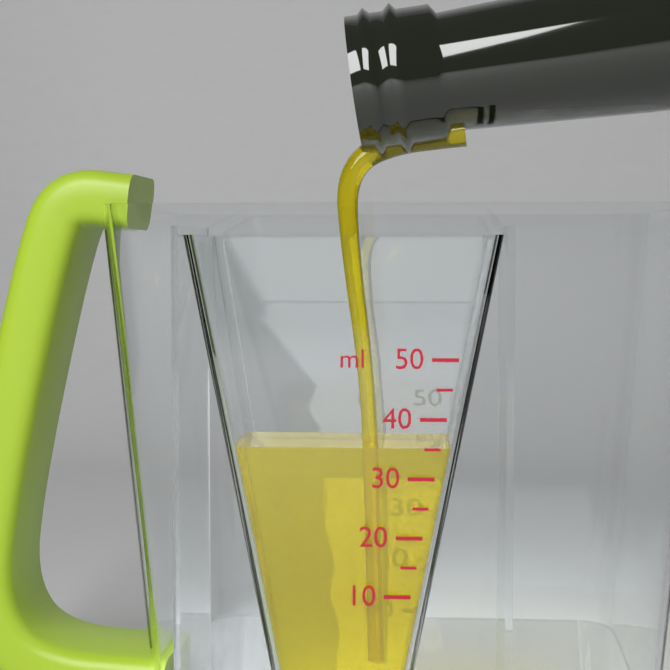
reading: 35 ml
